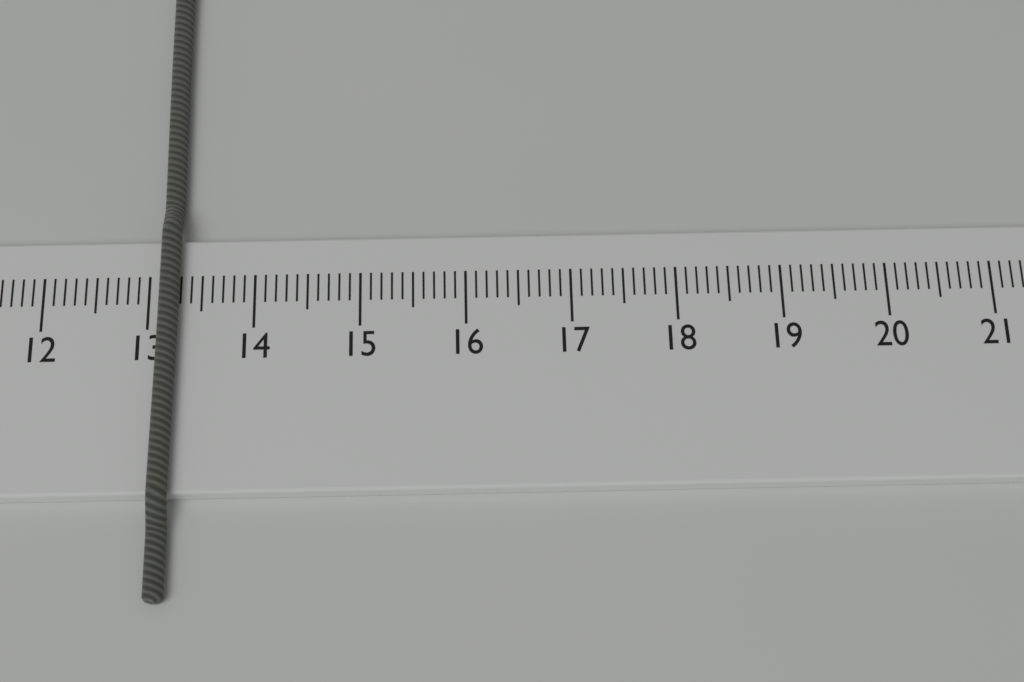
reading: 13.3 cm
